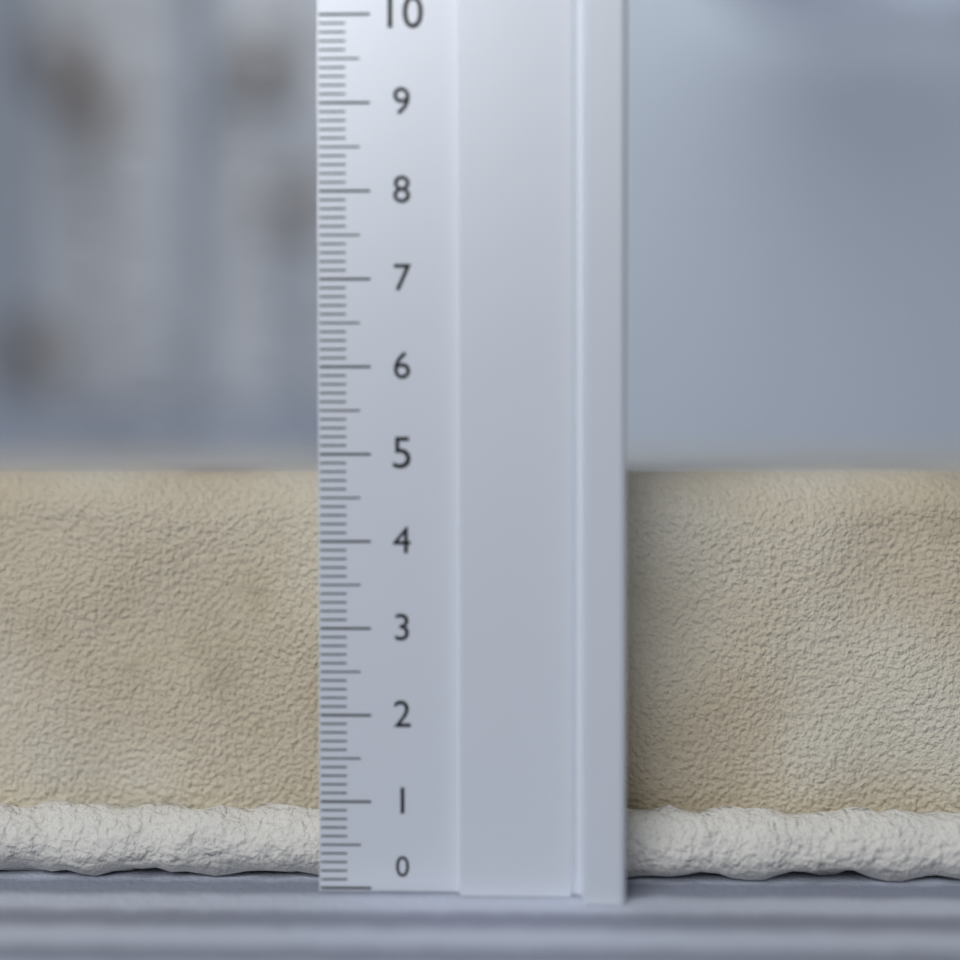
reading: 4.8 (no unit)
